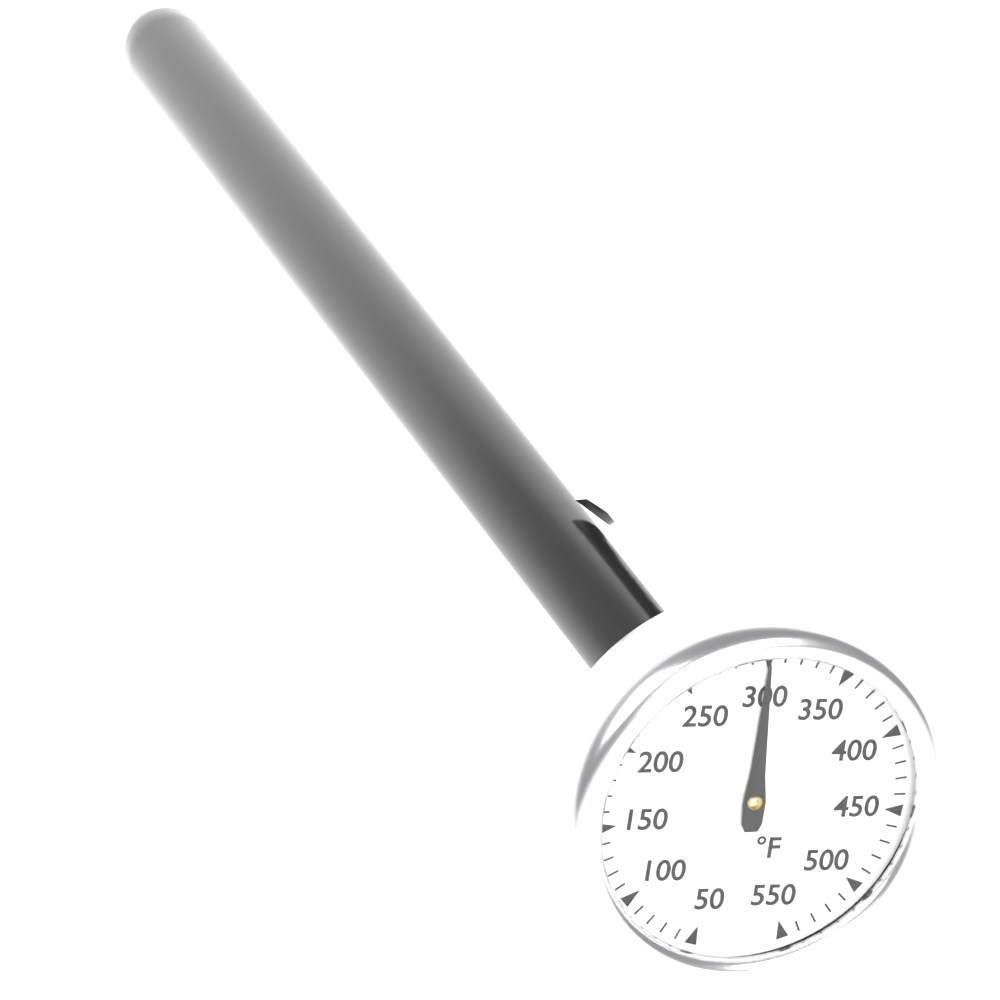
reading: 300 °F
